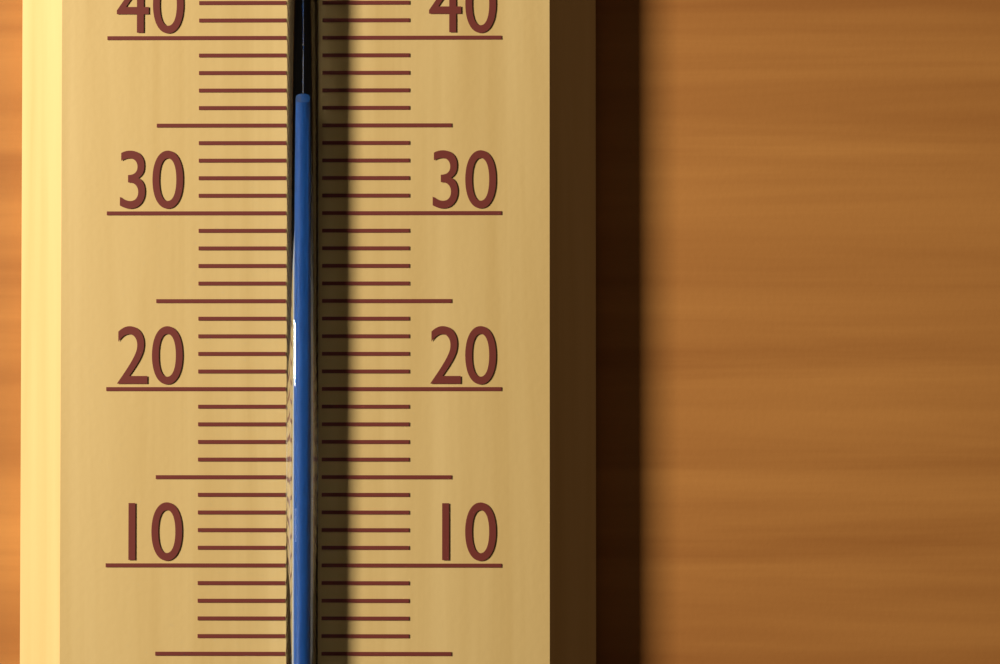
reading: 36 °C
